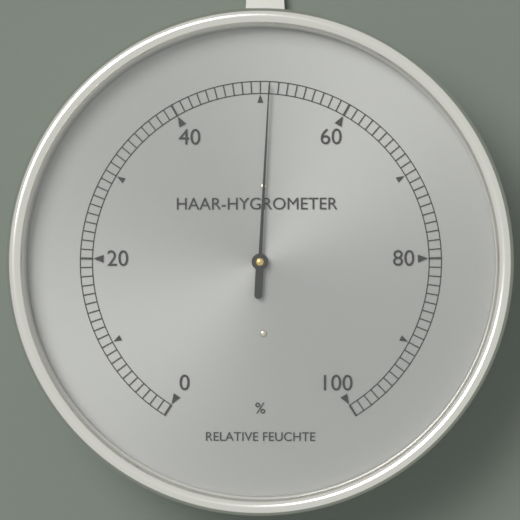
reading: 51 %
